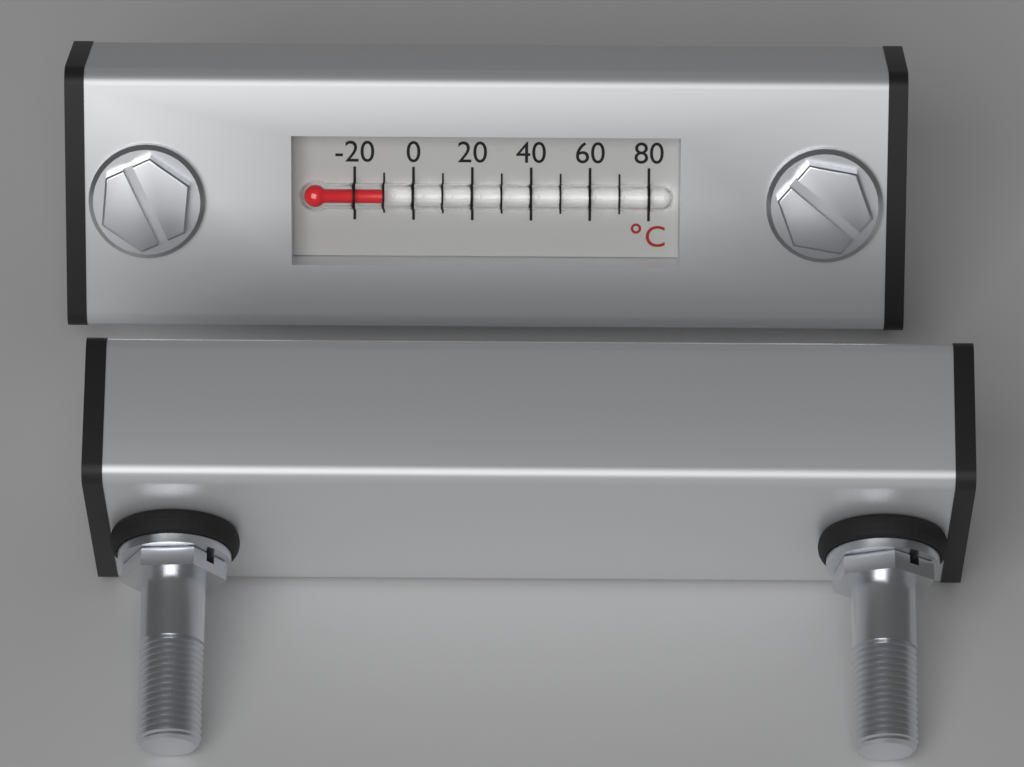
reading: -10 °C
